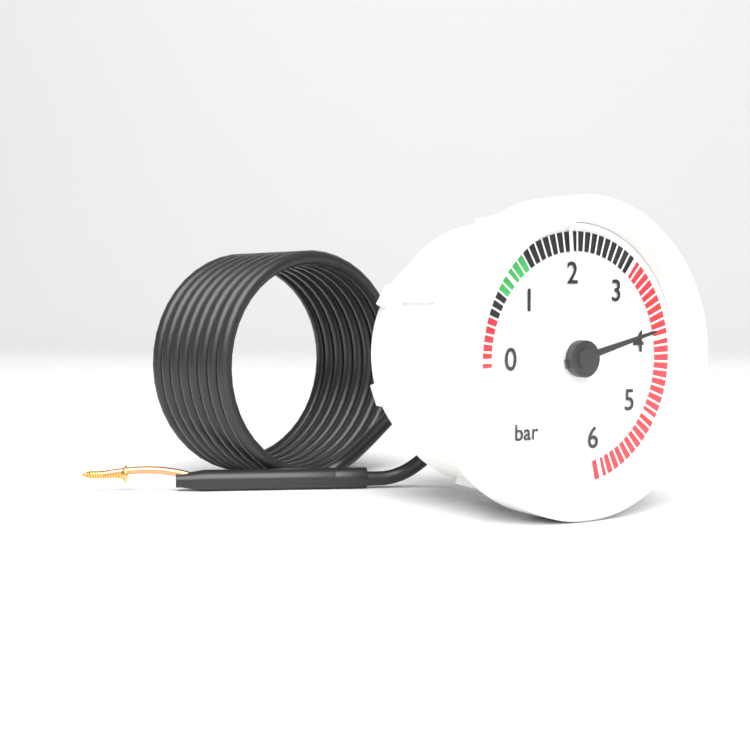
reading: 3.9 bar
